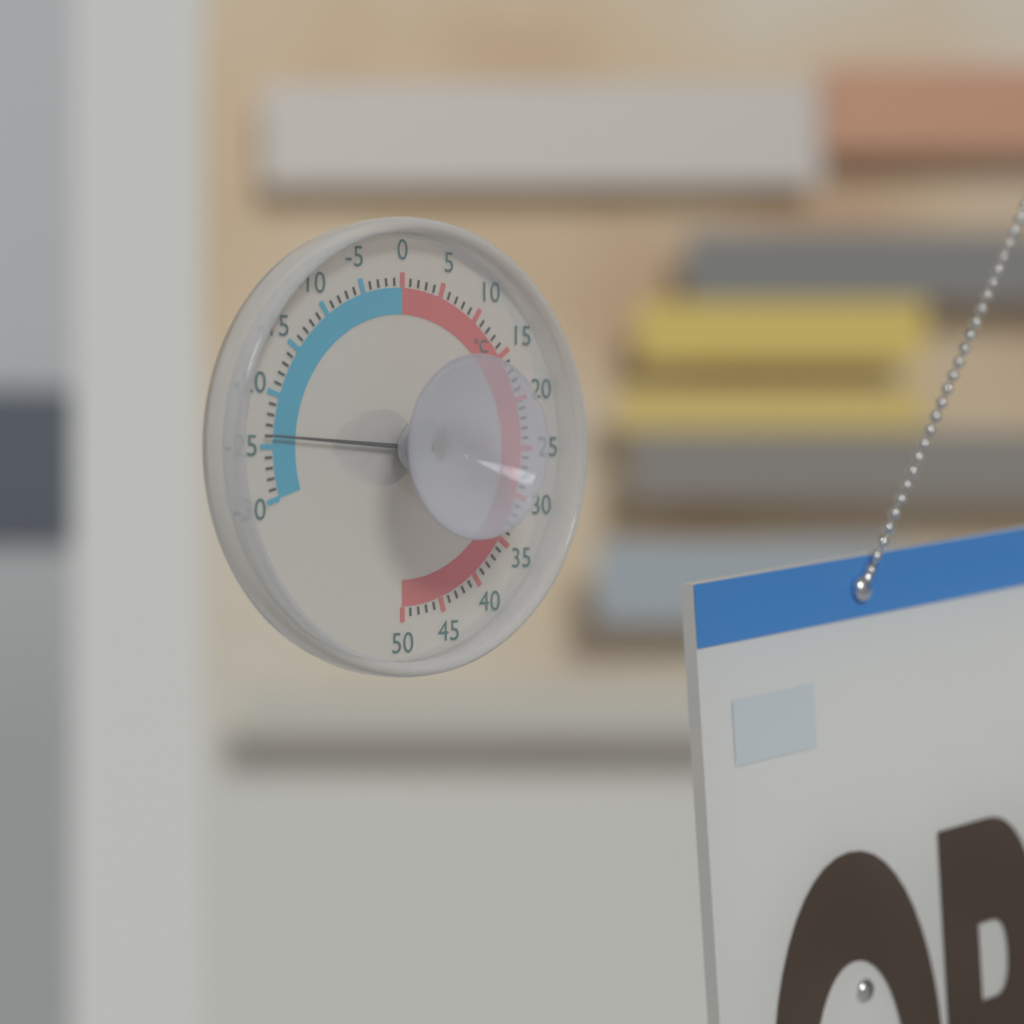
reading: -24 °C
